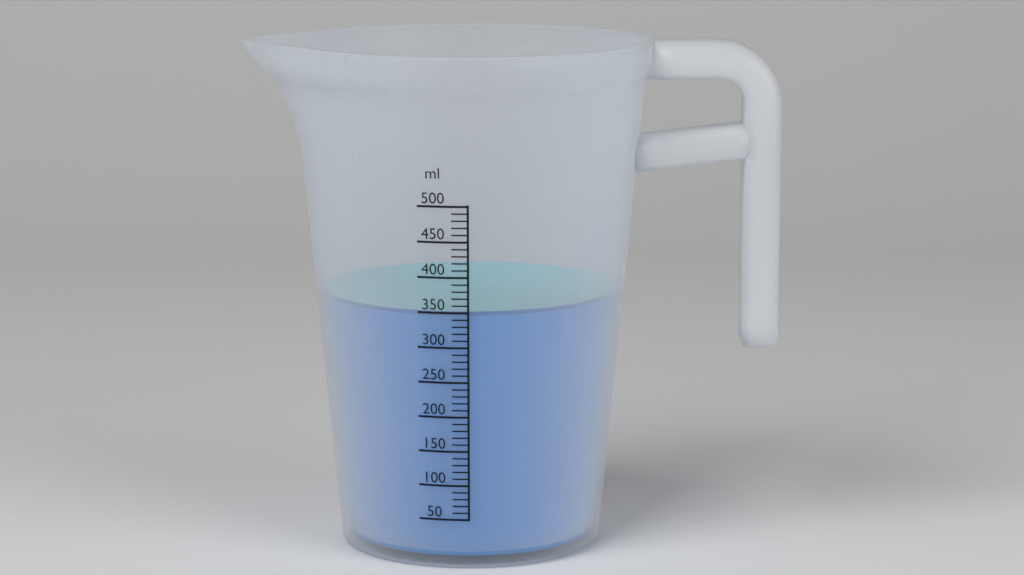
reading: 350 ml
